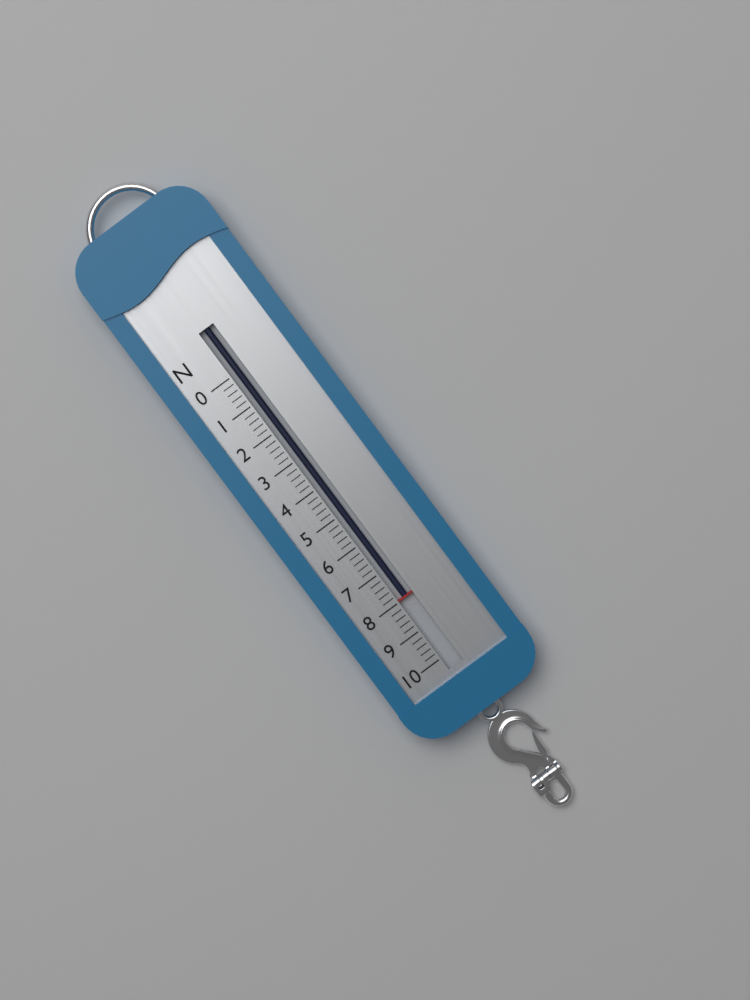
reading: 8.0 N
